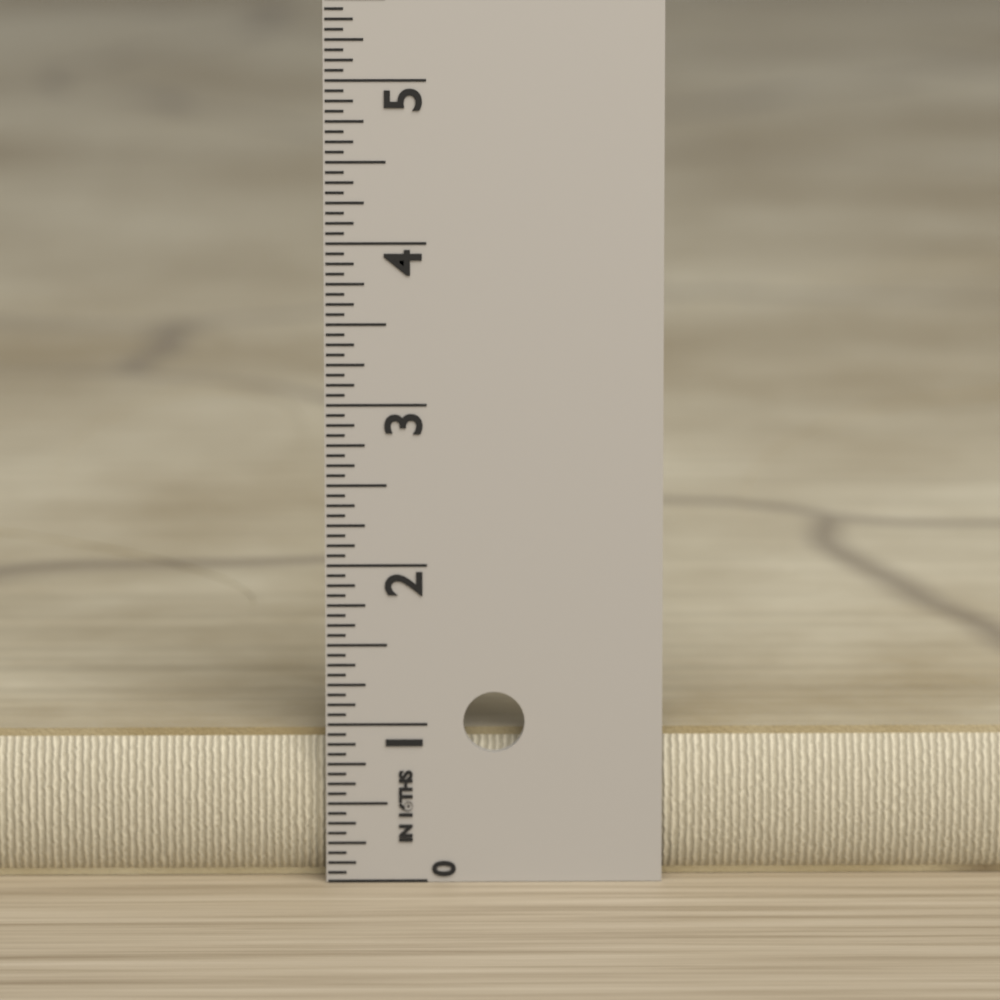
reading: 0.9375 in
